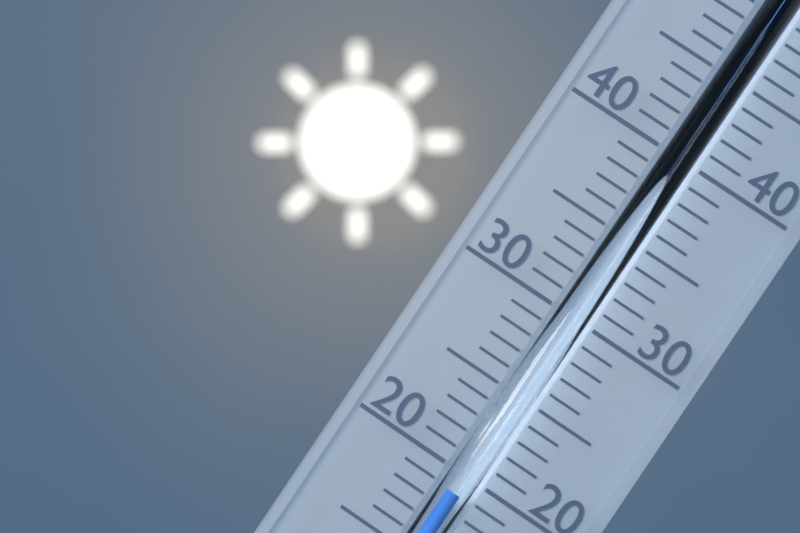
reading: 19 °C
